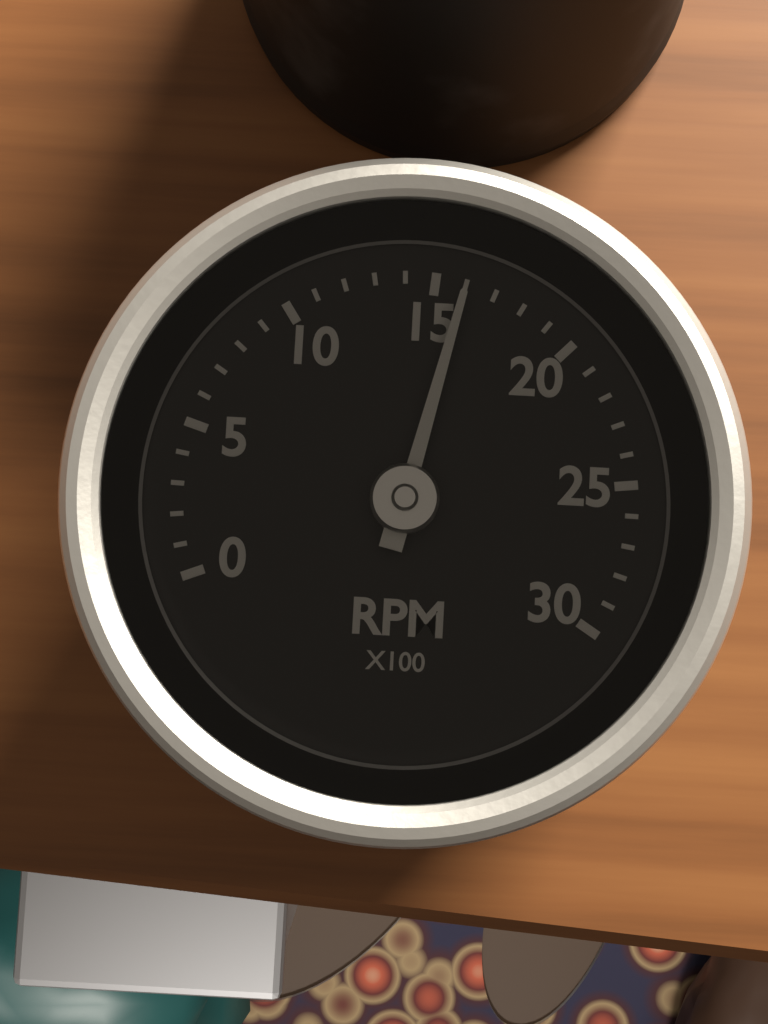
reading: 16 RPM x100
